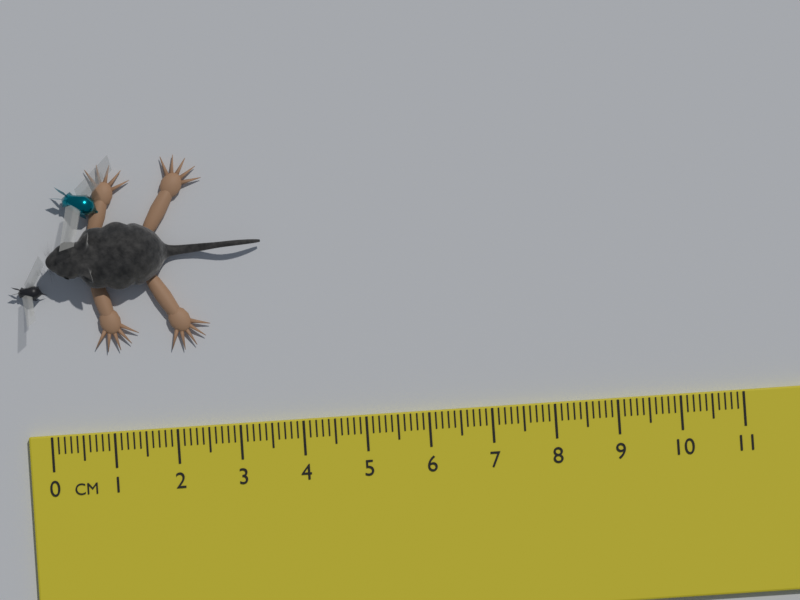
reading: 3.5 cm
